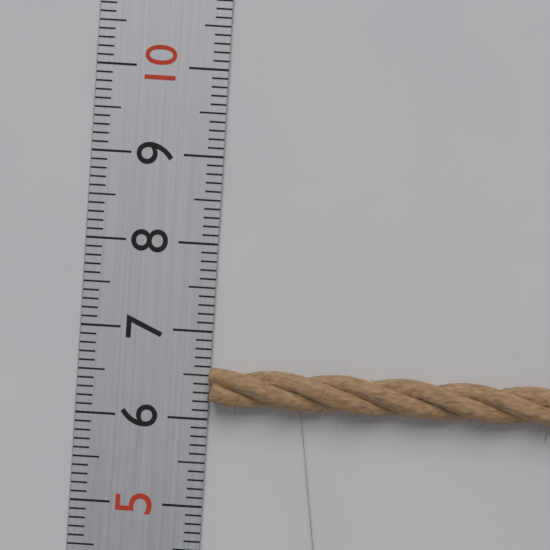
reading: 6.6 (no unit)
